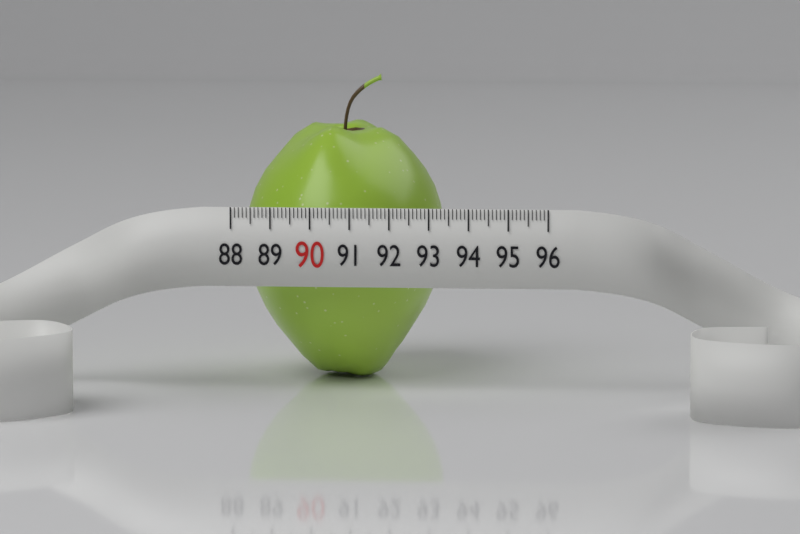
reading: 93.1 (no unit)
